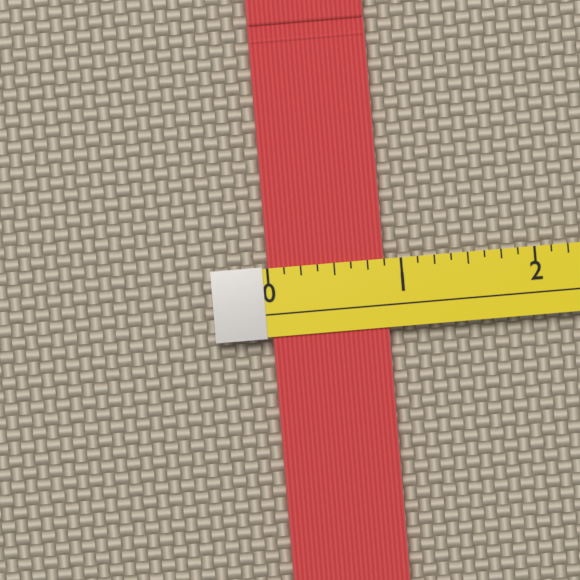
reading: 0.875 (no unit)
